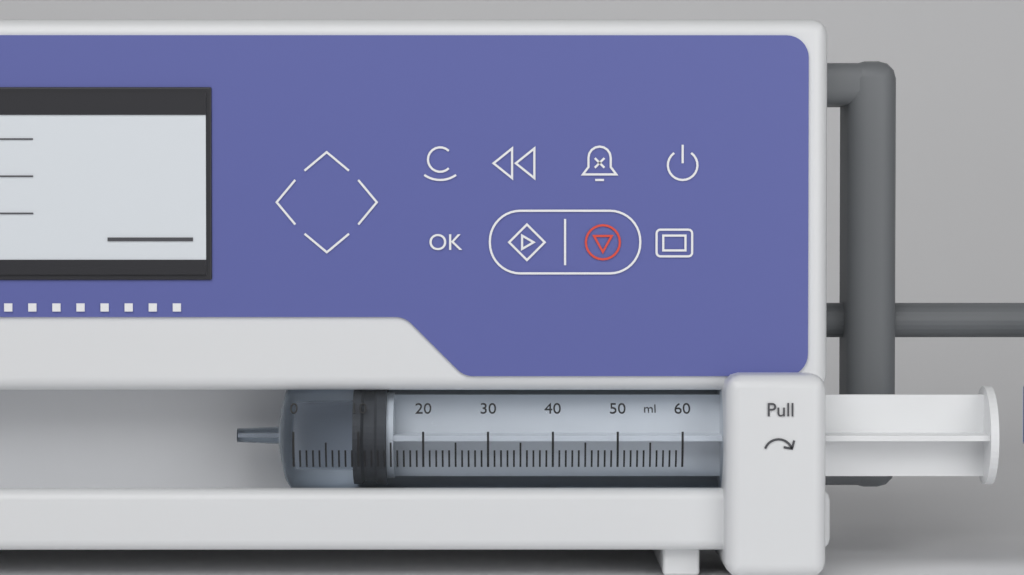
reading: 9 ml
